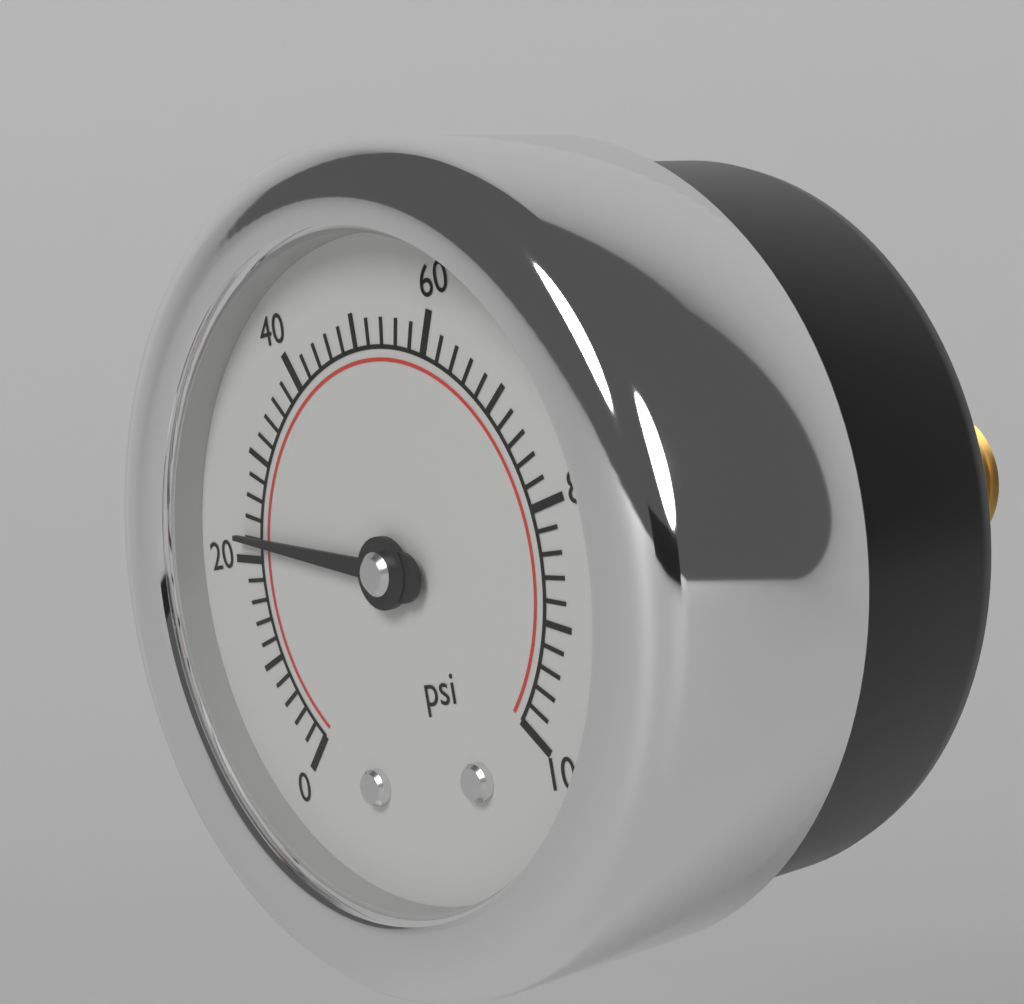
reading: 22 psi
